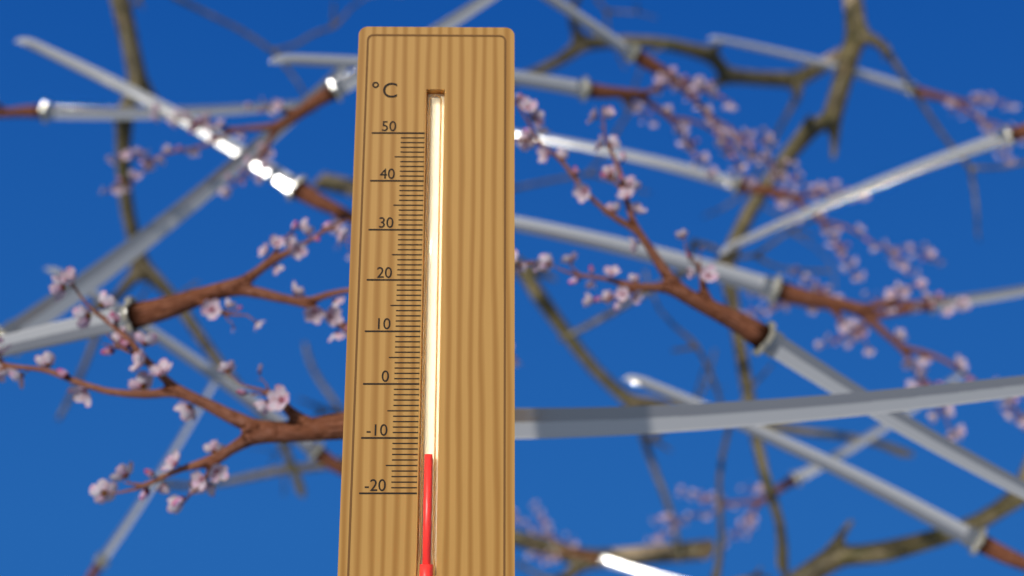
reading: -13 °C
